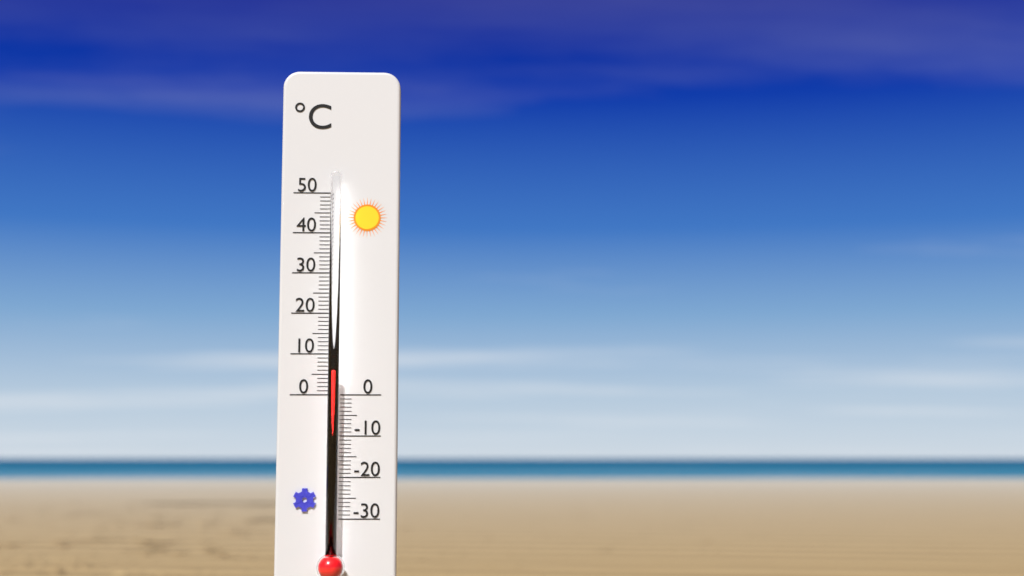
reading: 6 °C
